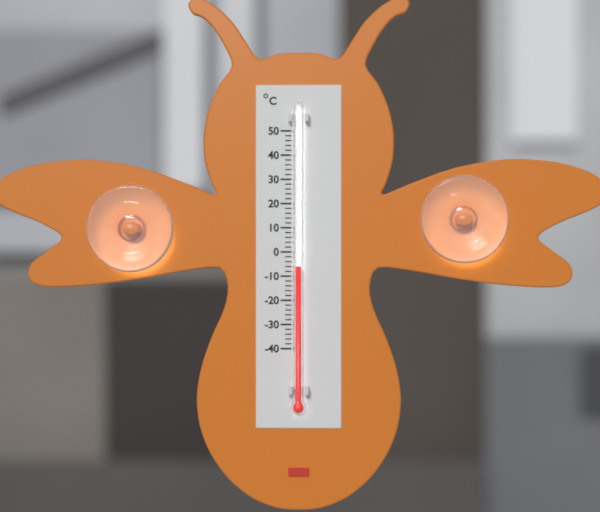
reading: -6 °C
